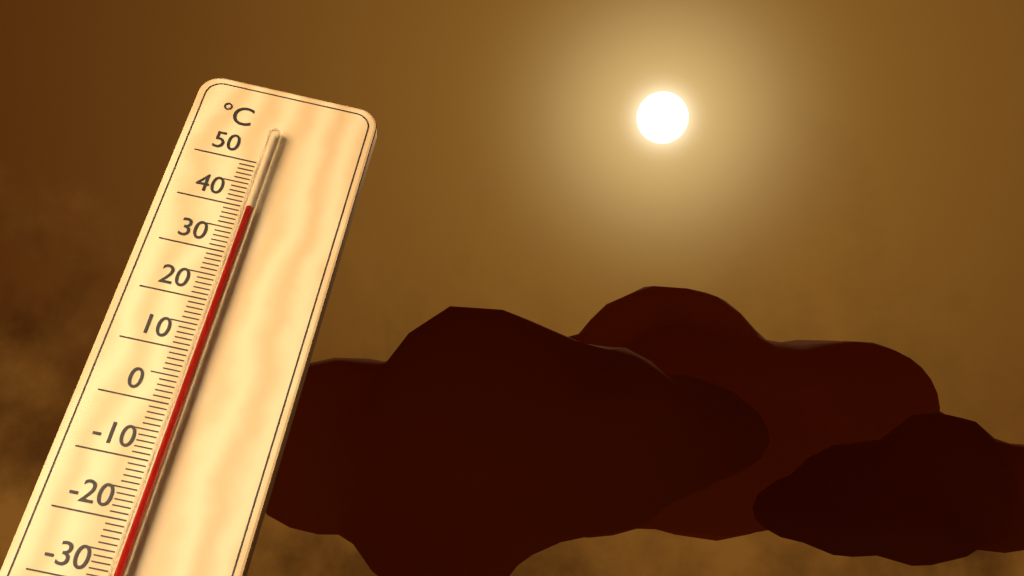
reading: 39 °C
